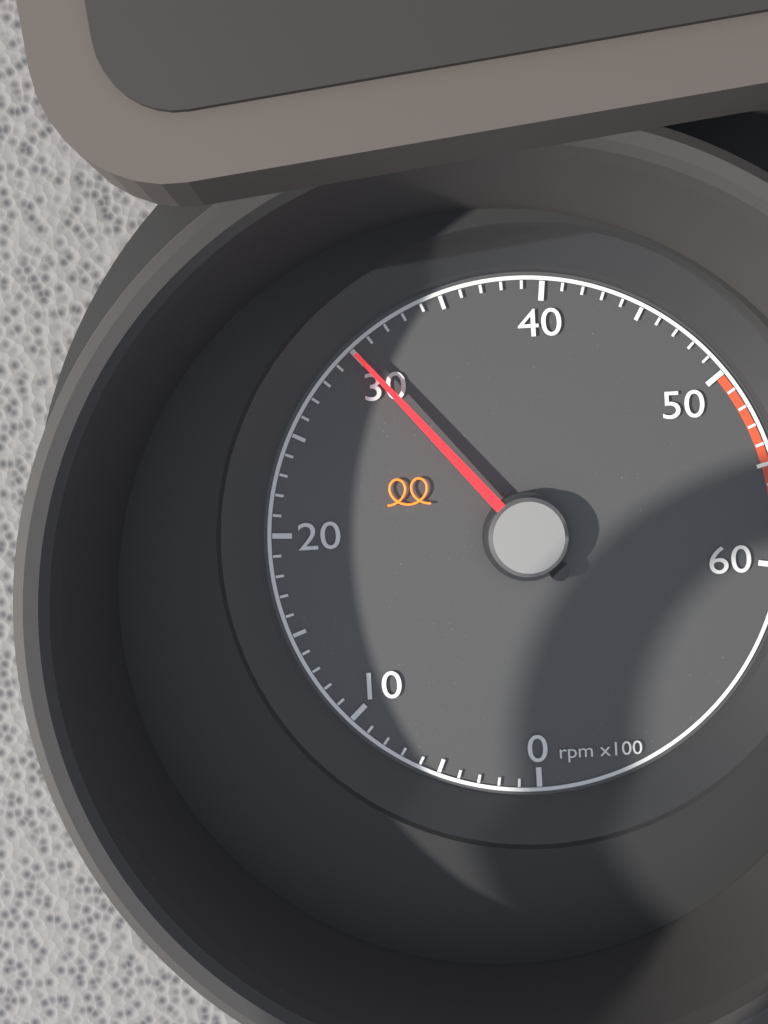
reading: 3000 rpm
